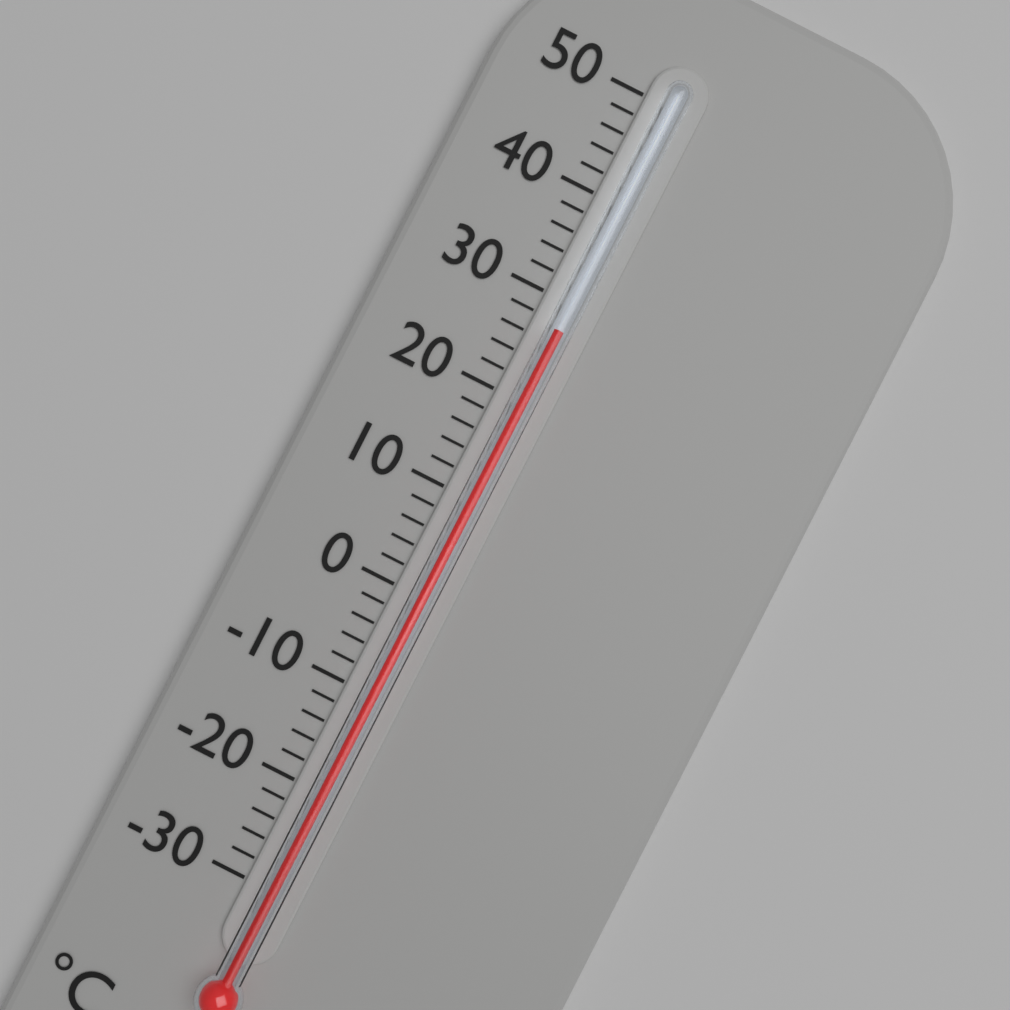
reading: 27 °C
